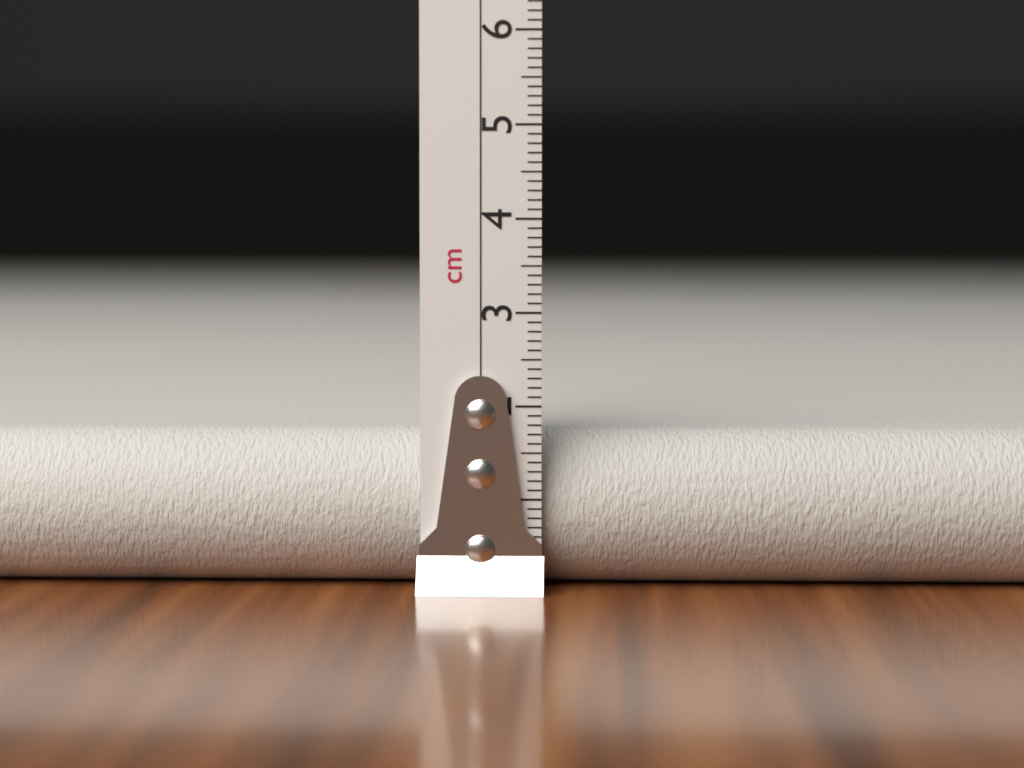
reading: 1.7 cm
